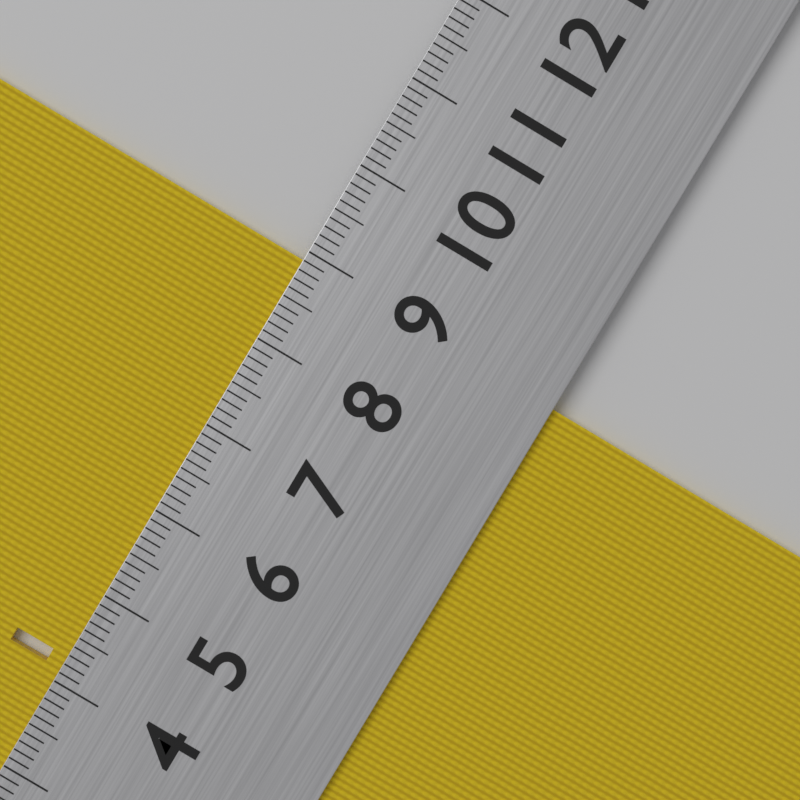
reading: 8.9 cm
